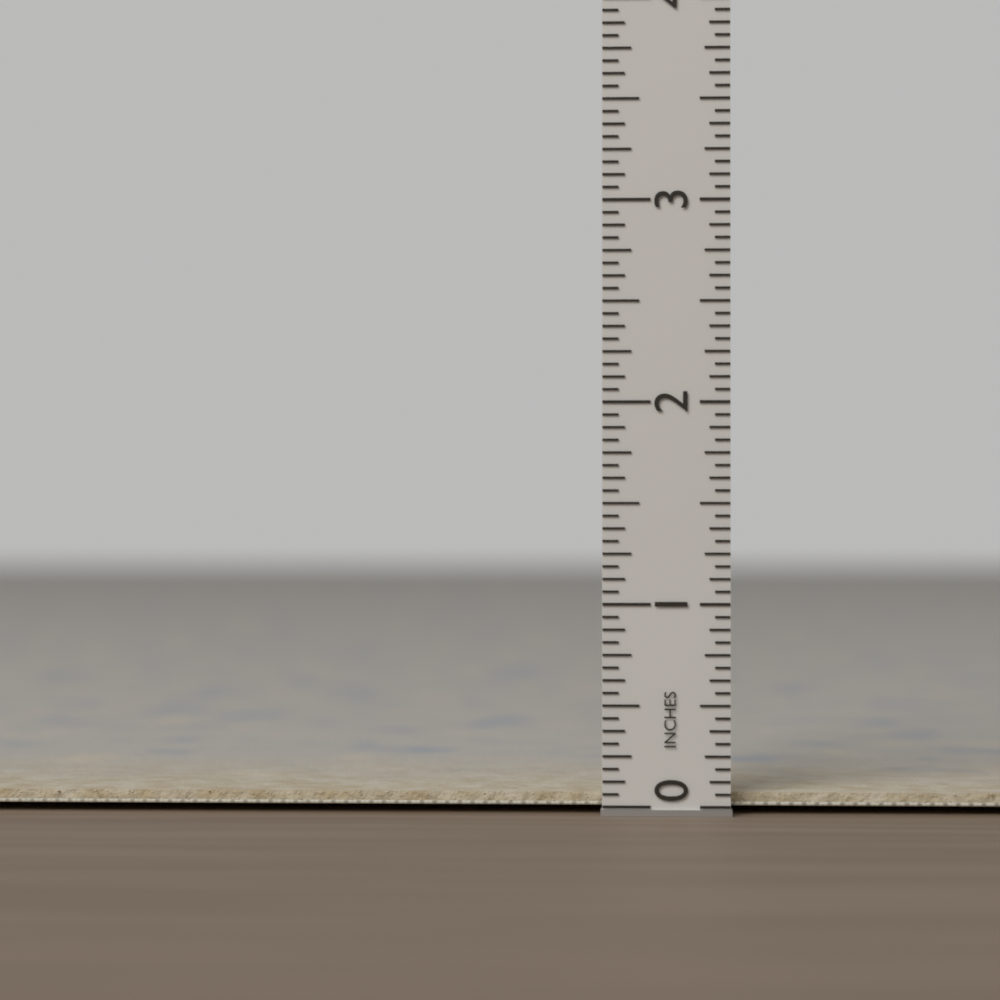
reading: 0.0625 in
